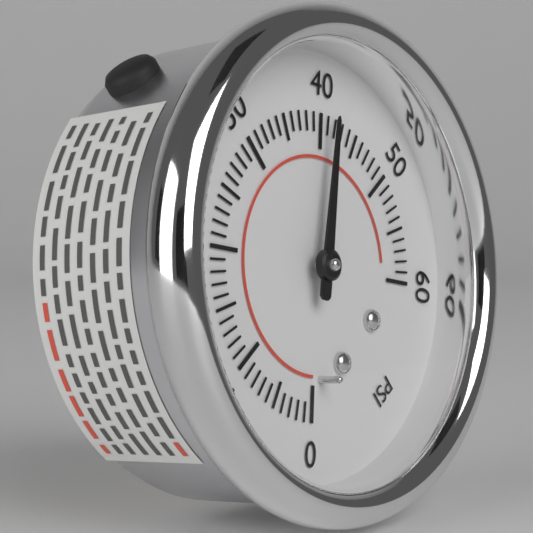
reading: 41 psi
